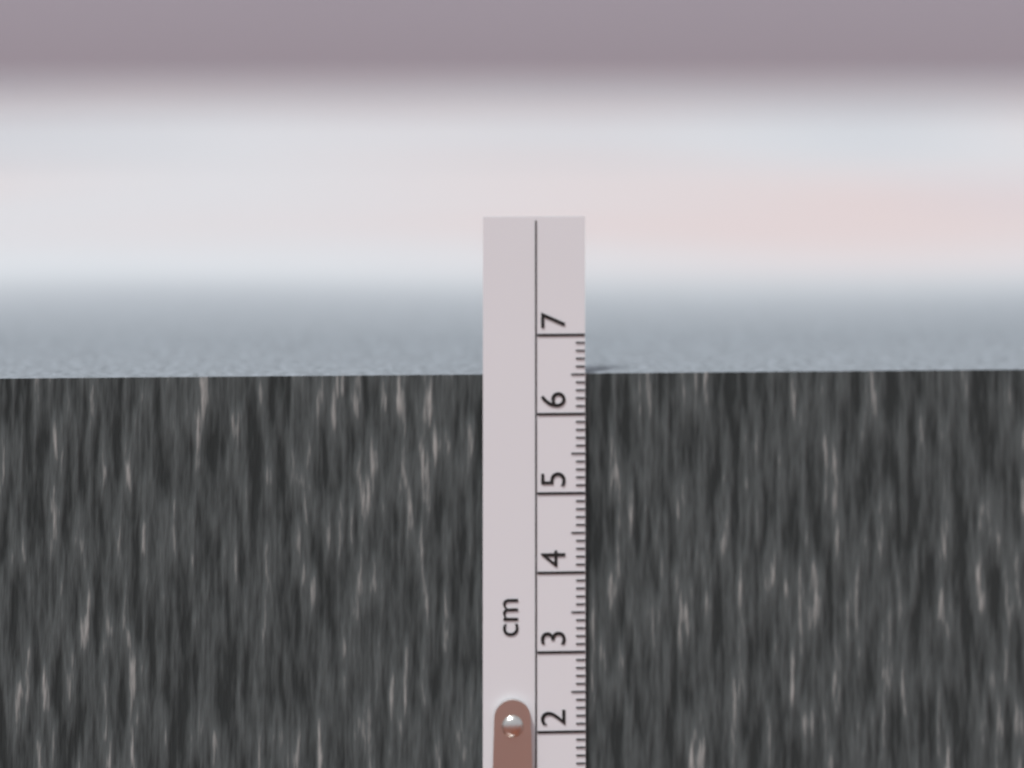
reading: 6.5 cm
